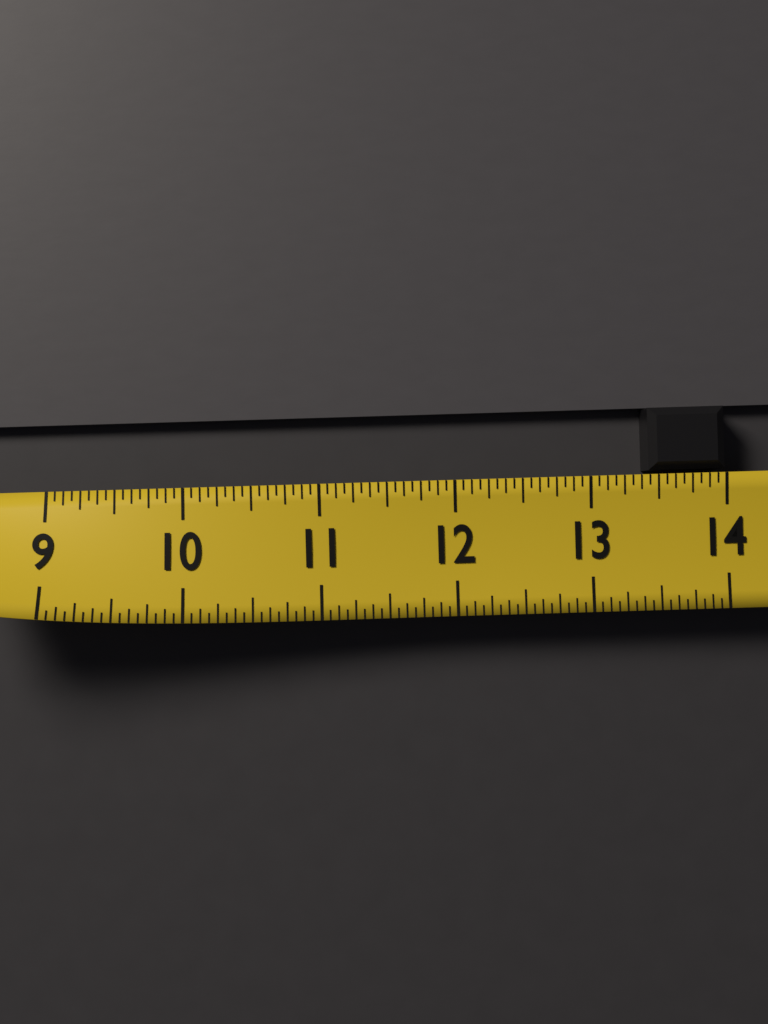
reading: 13.4375 (no unit)
